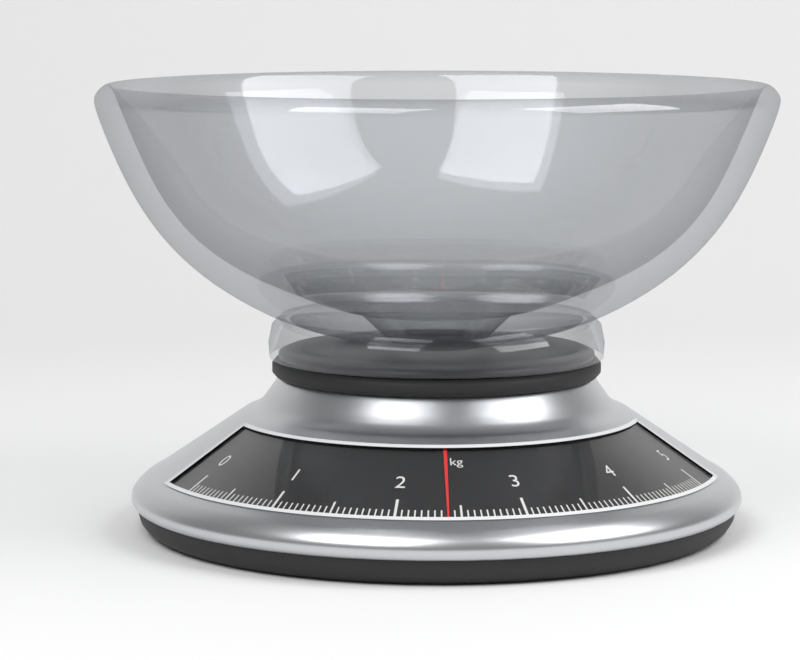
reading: 2.40 kg
